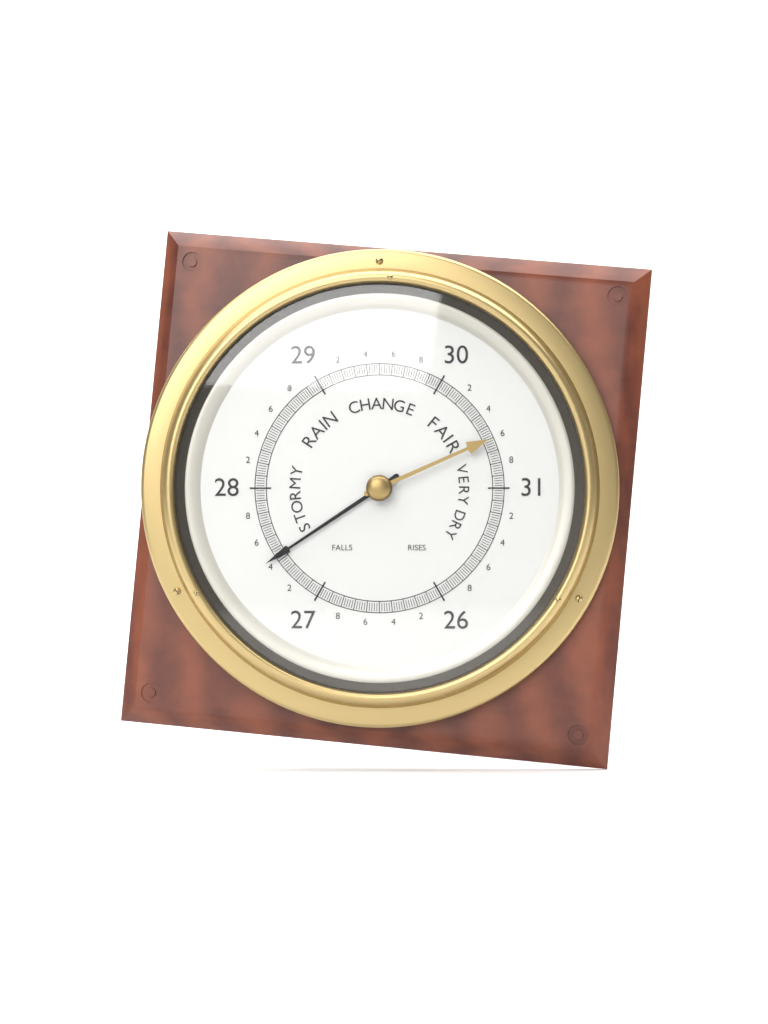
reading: 27.44 (no unit)
